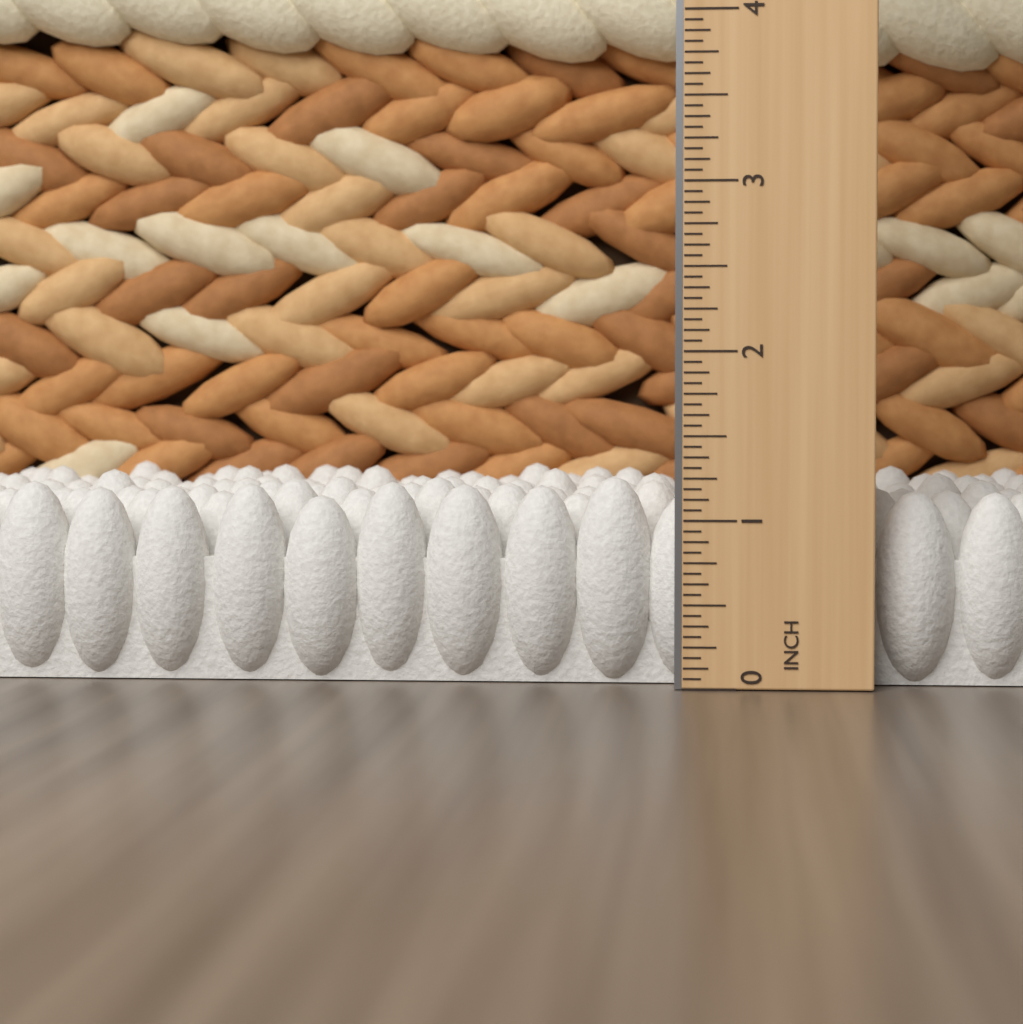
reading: 1.2500 in
